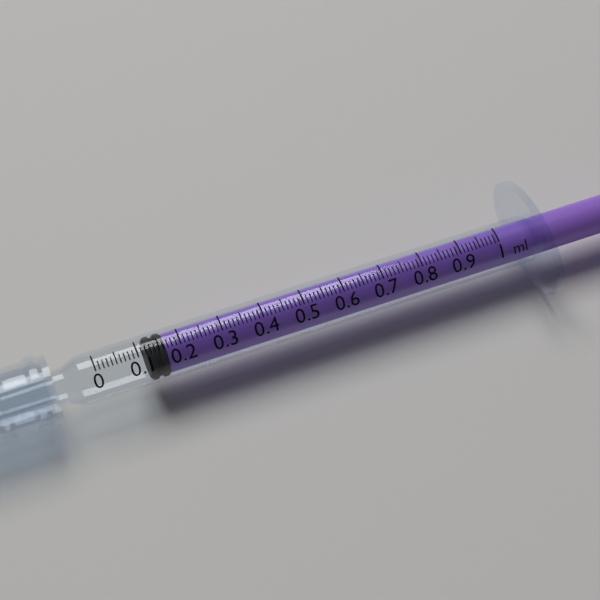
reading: 0.12 ml
